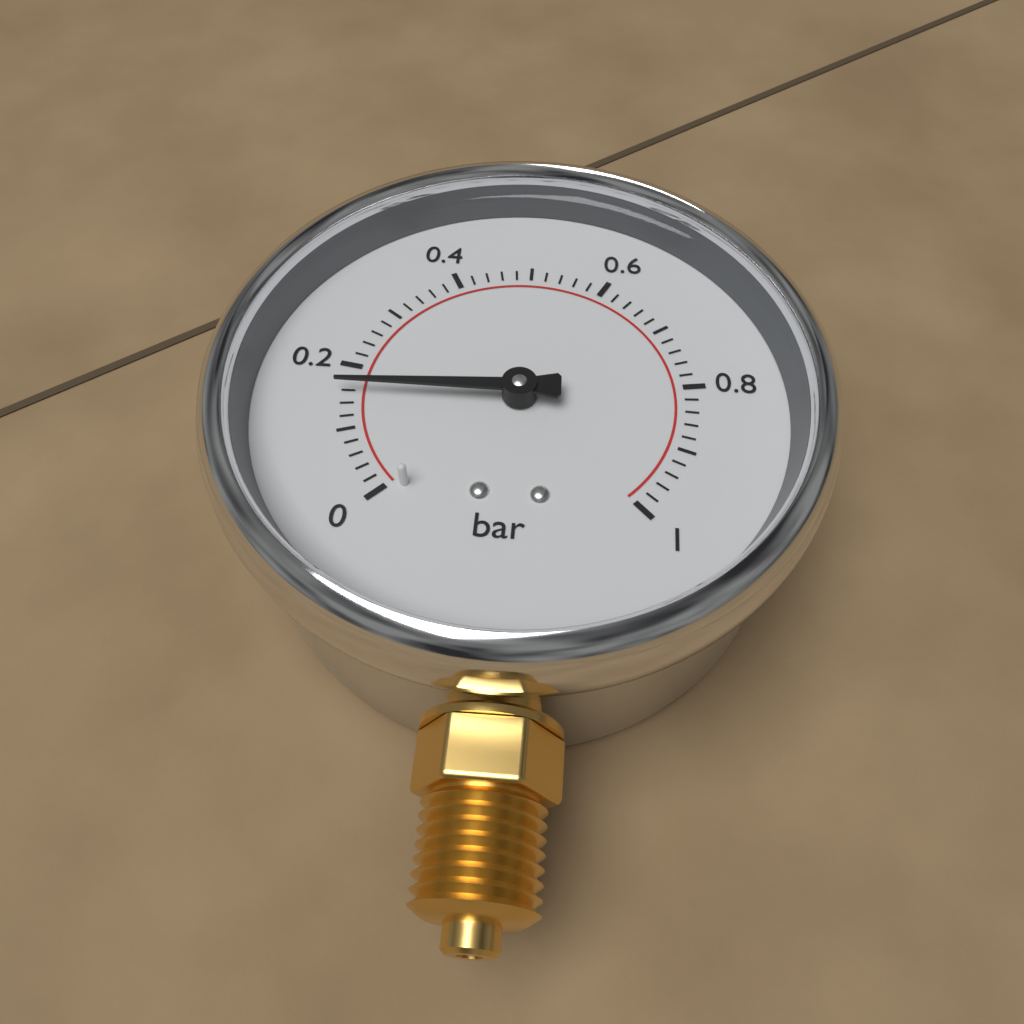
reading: 0.16 bar
